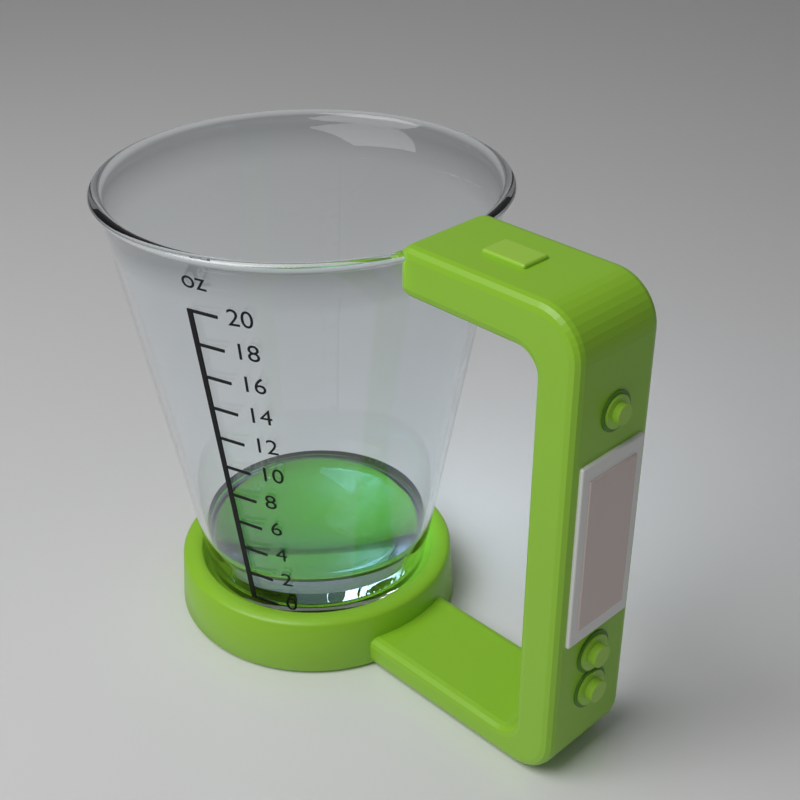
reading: 2 oz
